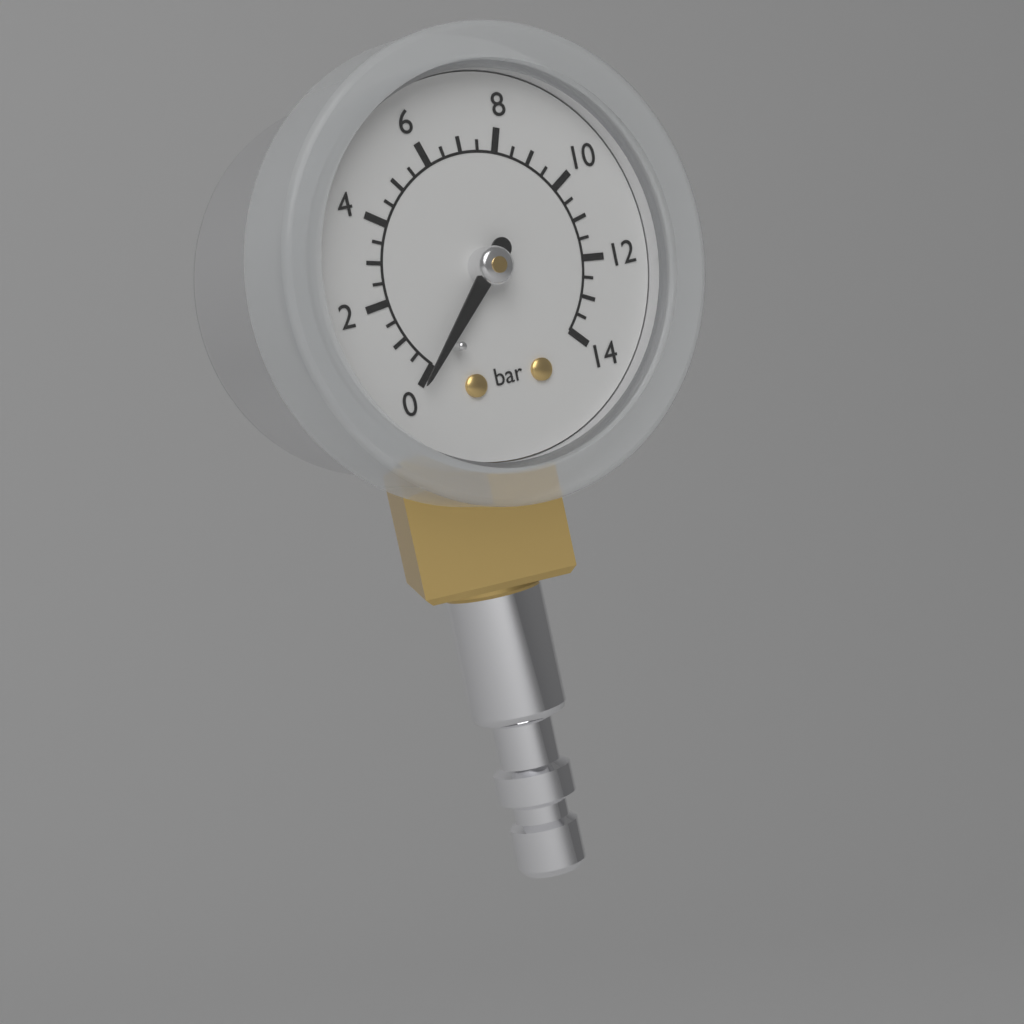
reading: 0.0 bar
